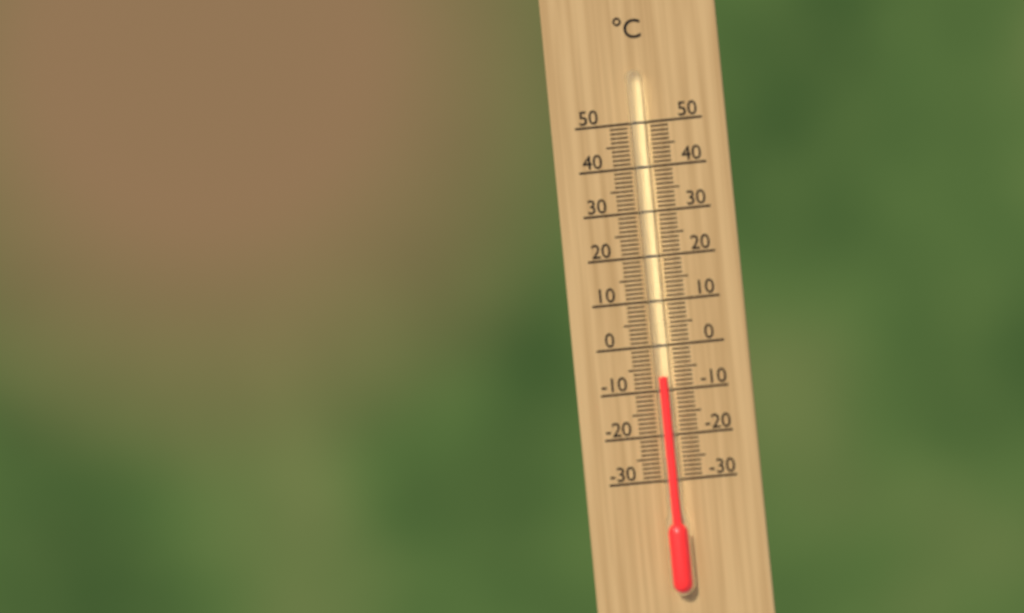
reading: -7 °C
